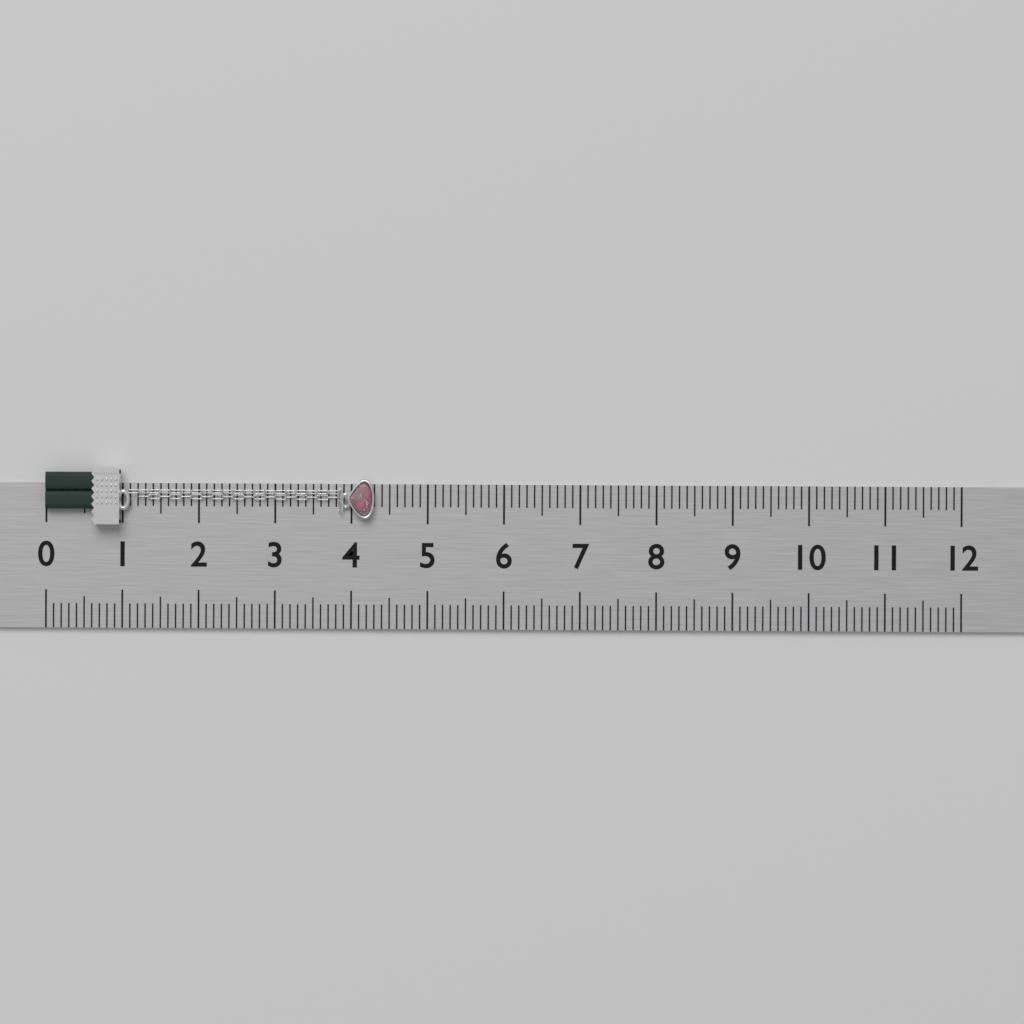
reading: 4.3 (no unit)
